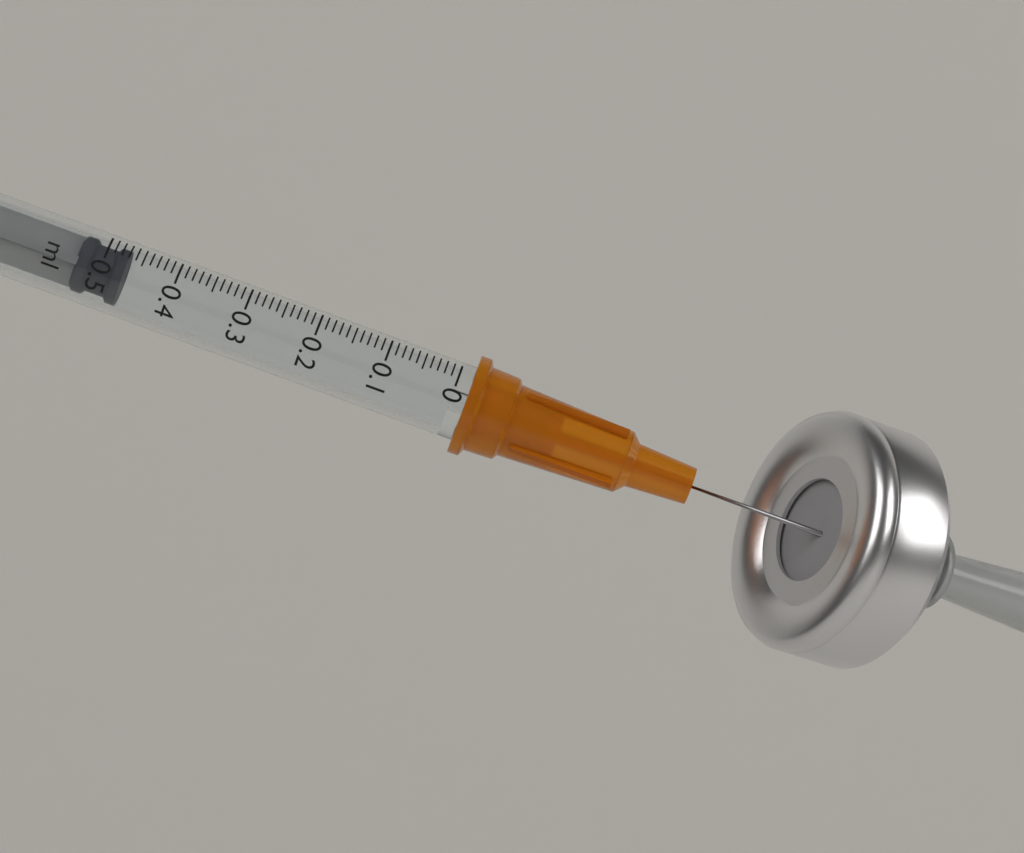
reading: 0.47 ml
